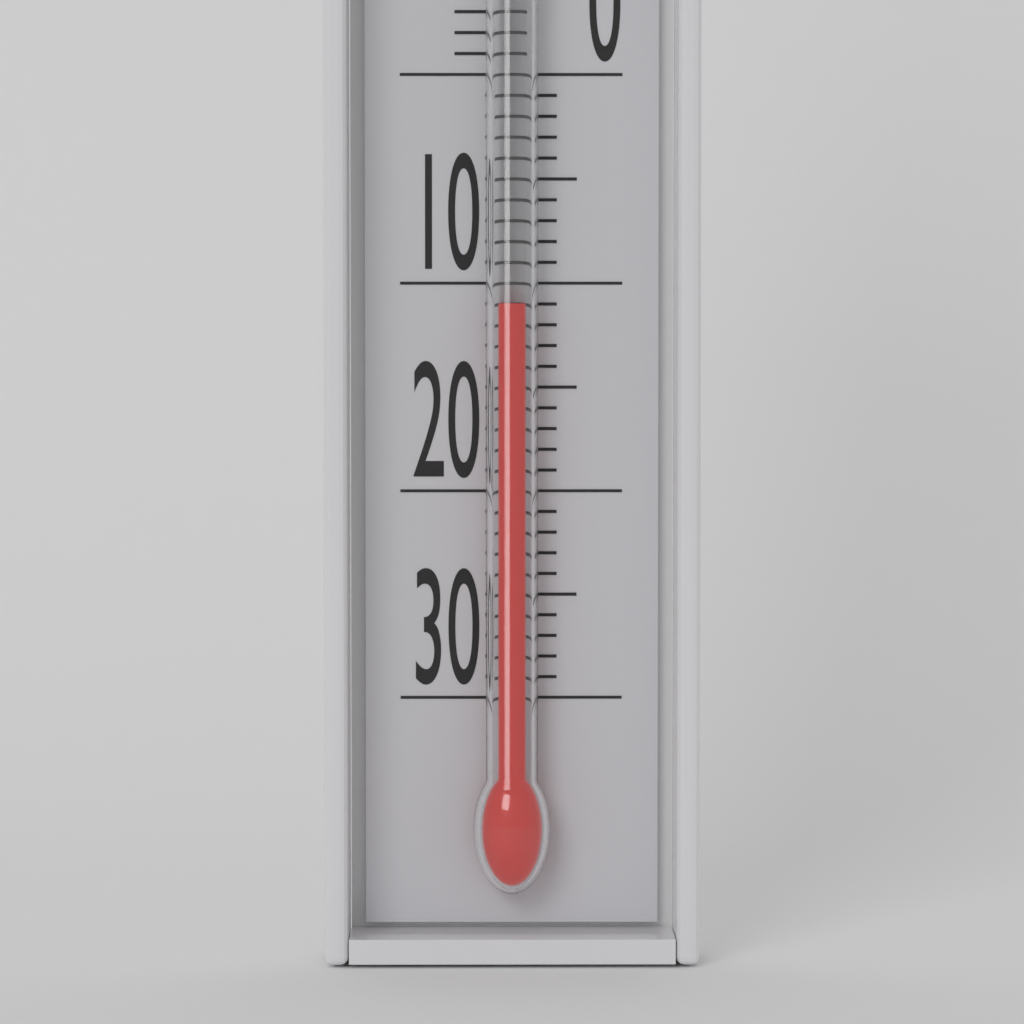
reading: -11 °C
